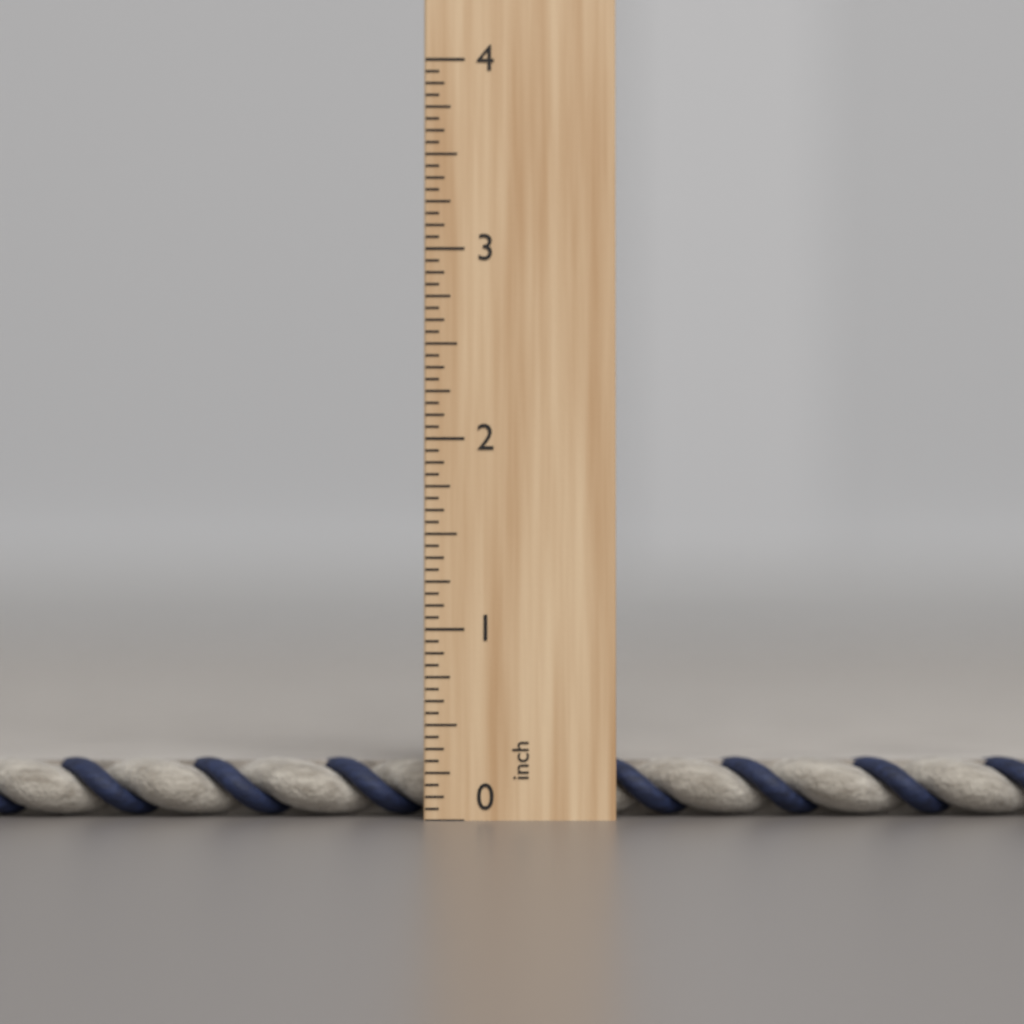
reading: 0.3125 inch
